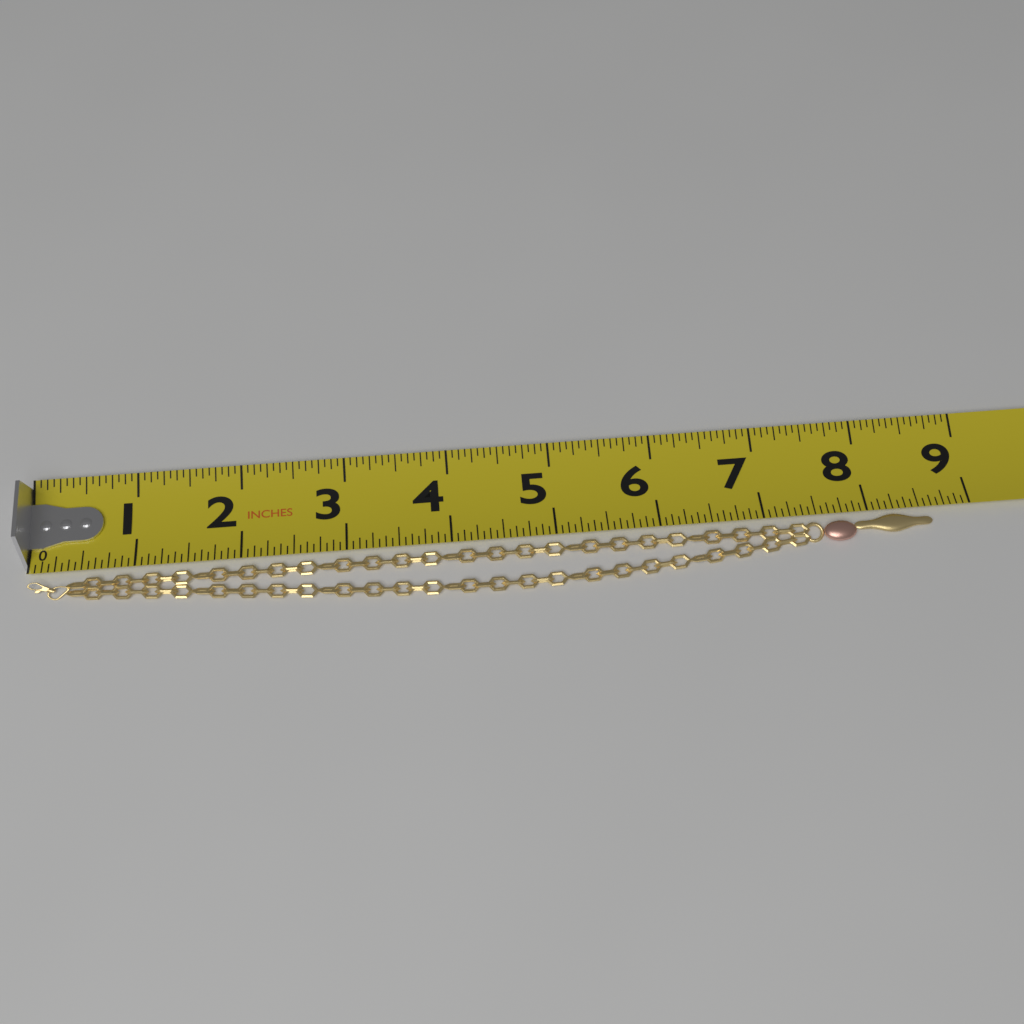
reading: 8.6250 in
